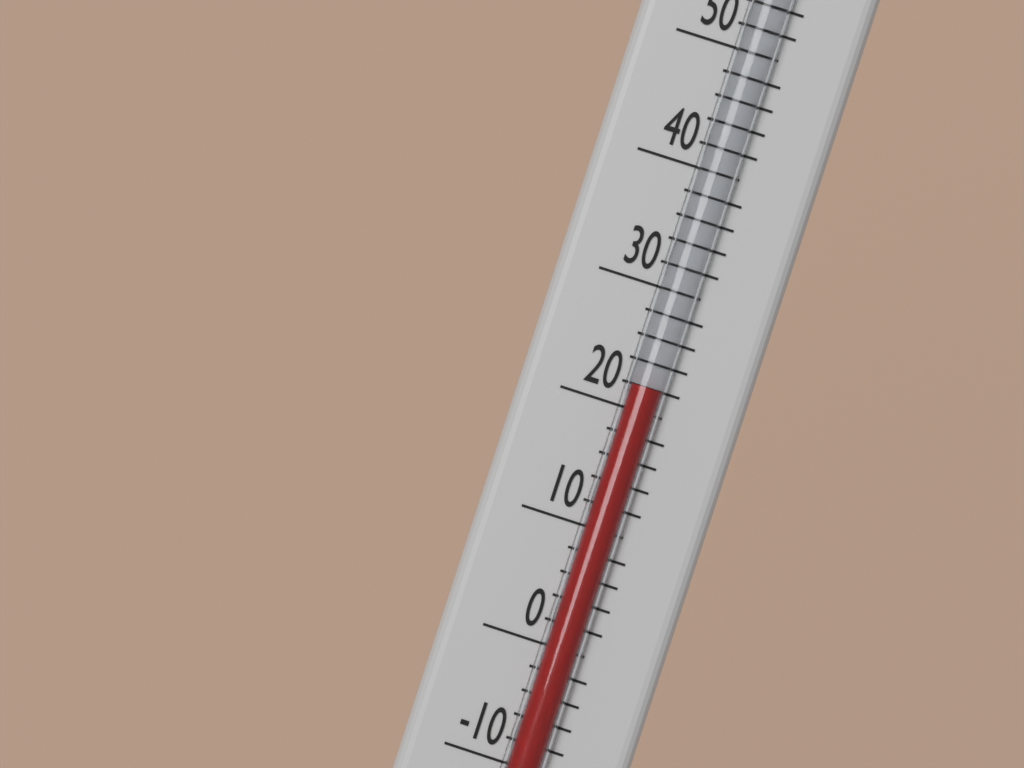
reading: 22 °F
